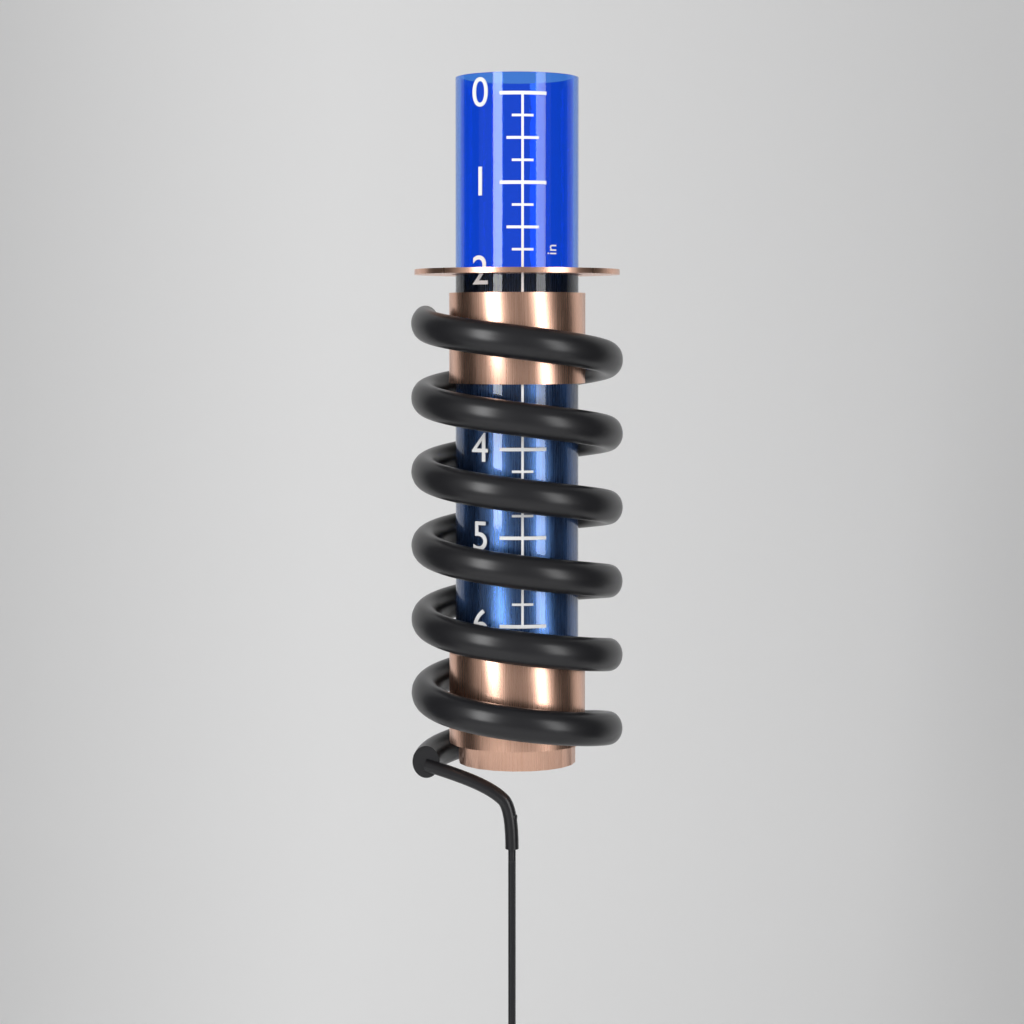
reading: 2.25 in
